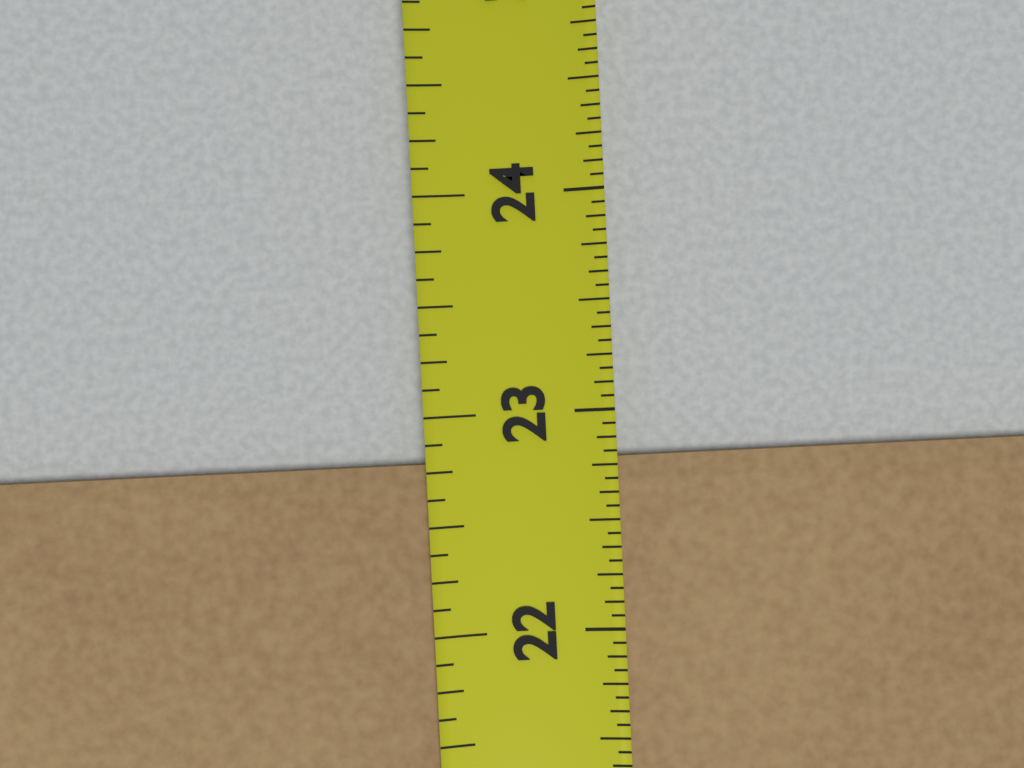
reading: 22.8125 in
